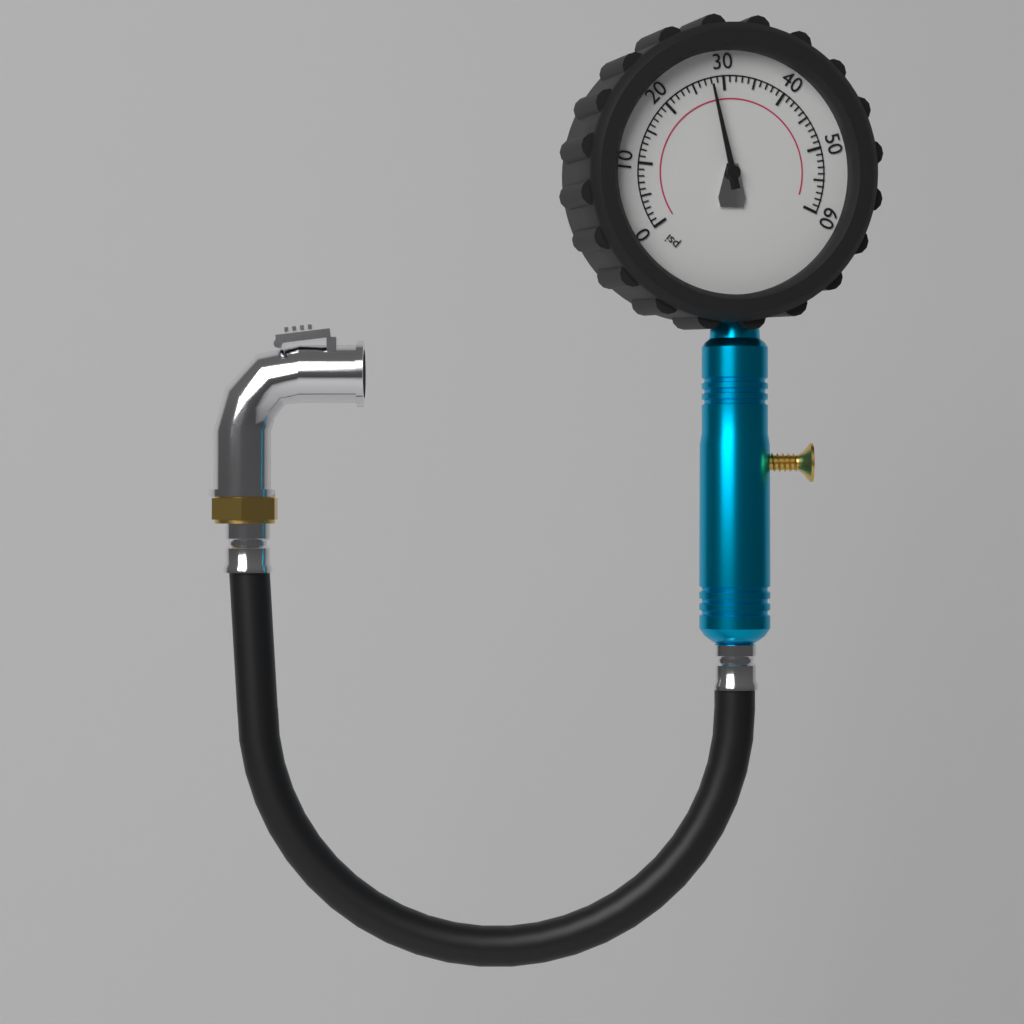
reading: 28 psi
